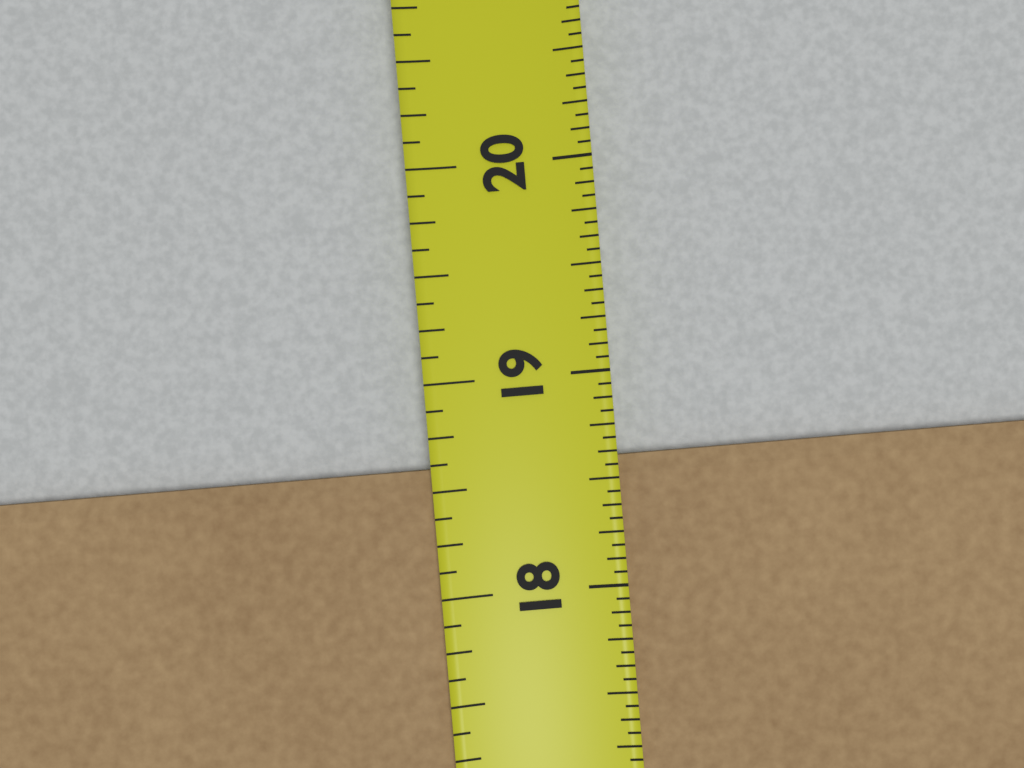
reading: 18.6250 in
